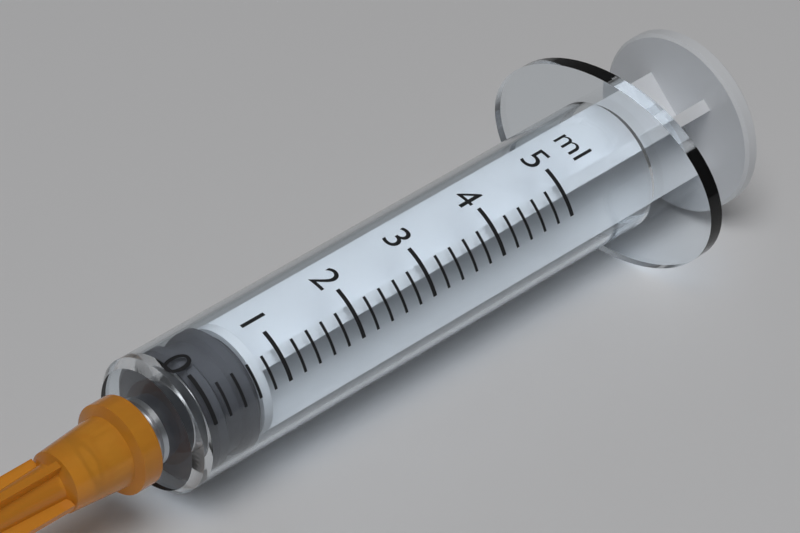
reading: 0.0 ml
